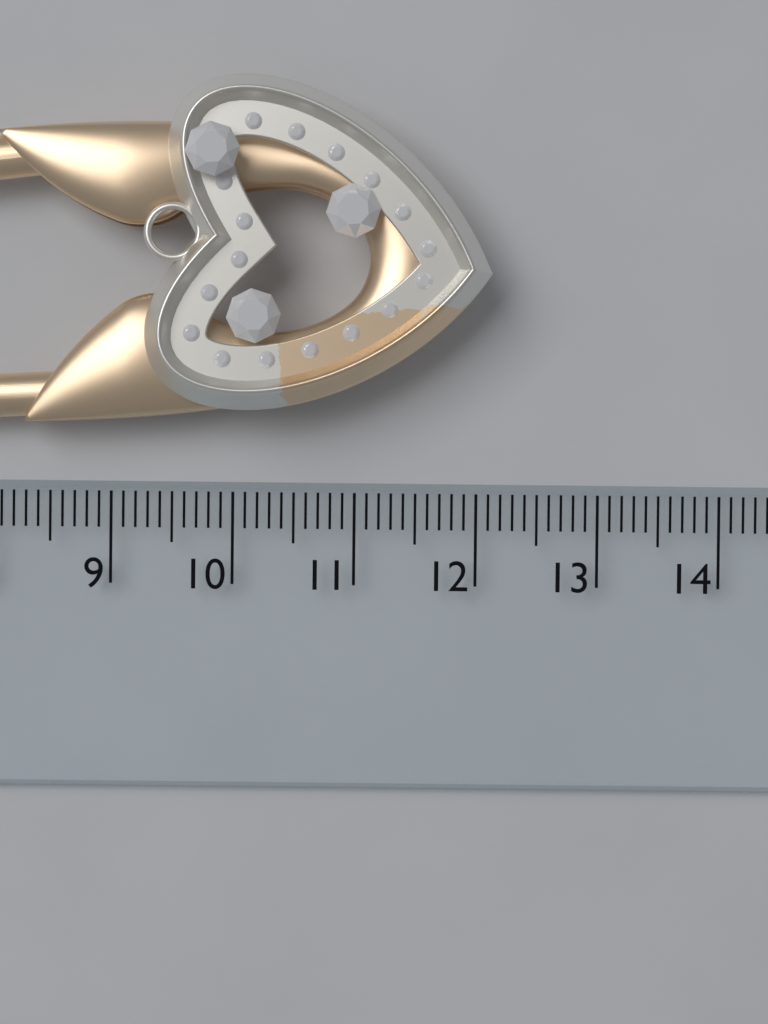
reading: 12.1 cm
